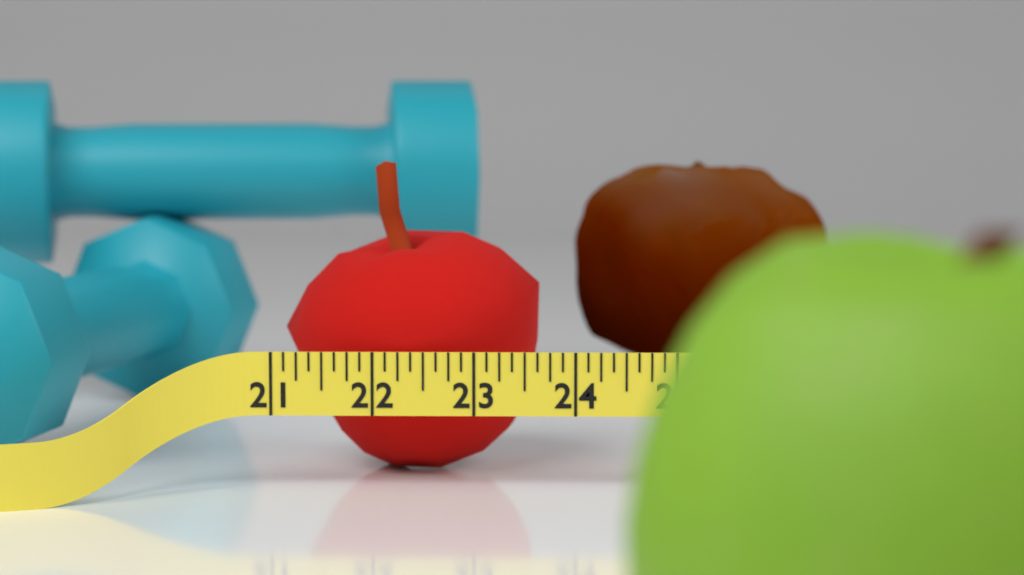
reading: 23.625 (no unit)
